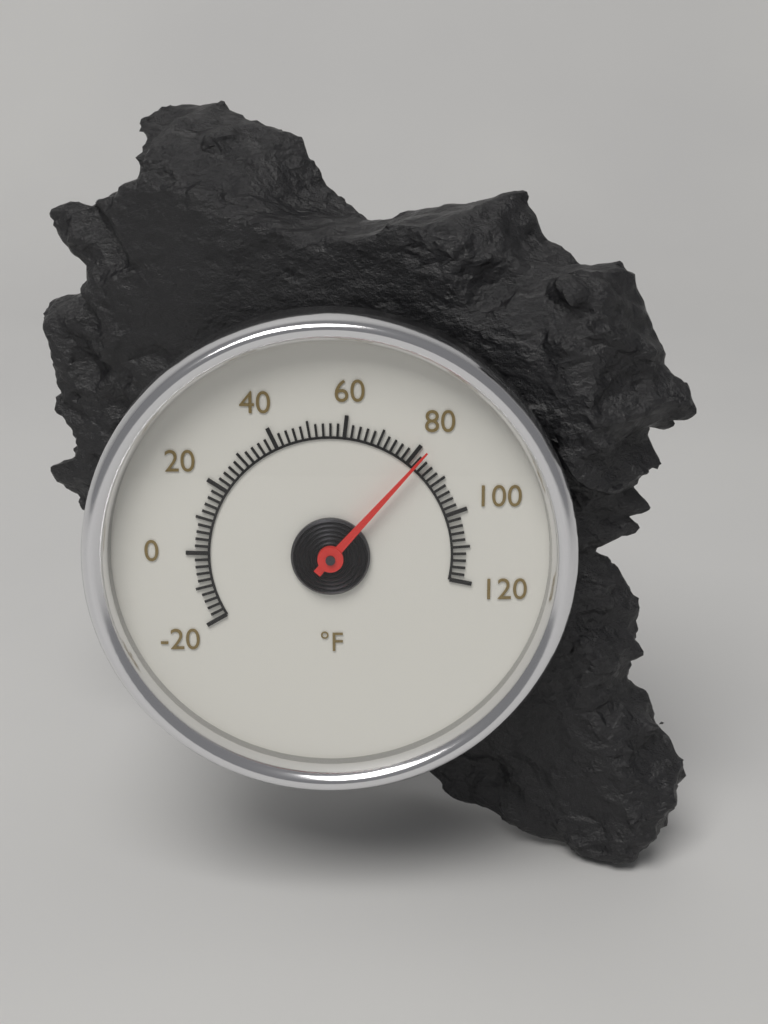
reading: 82 °F
